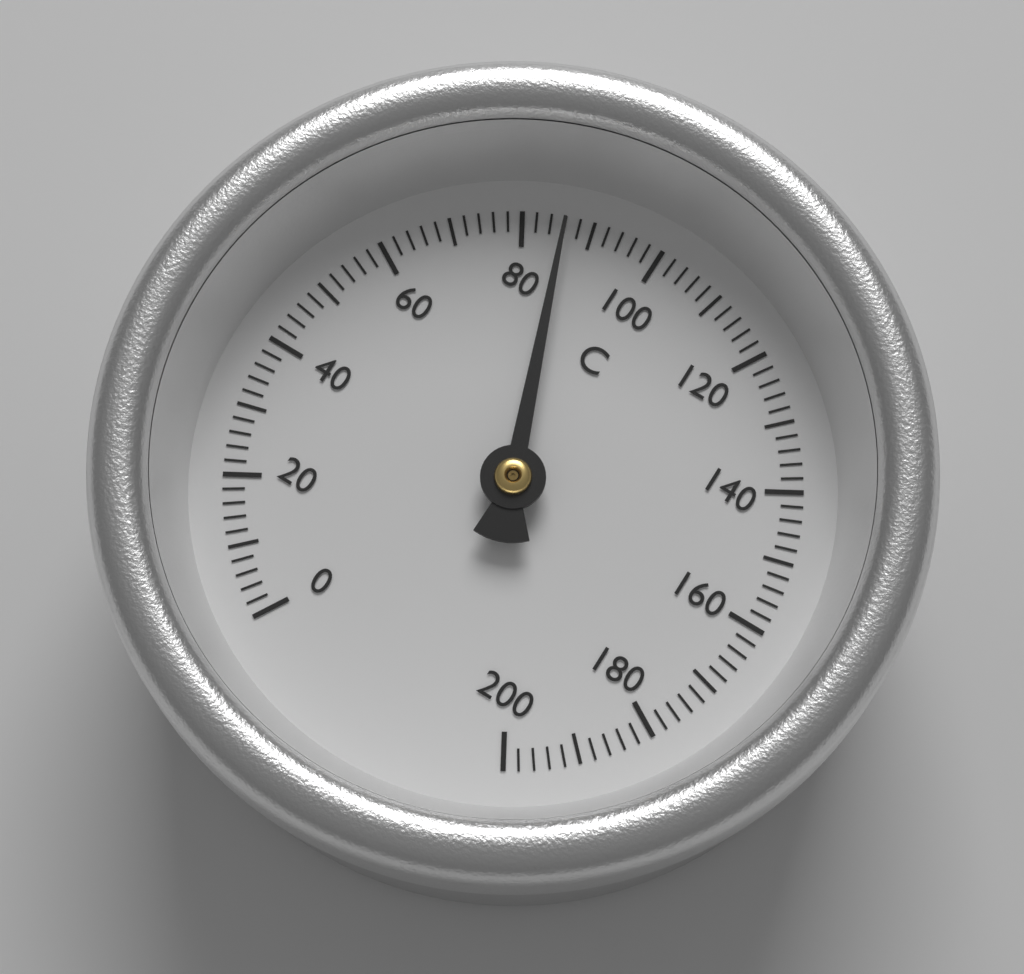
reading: 86 °C
